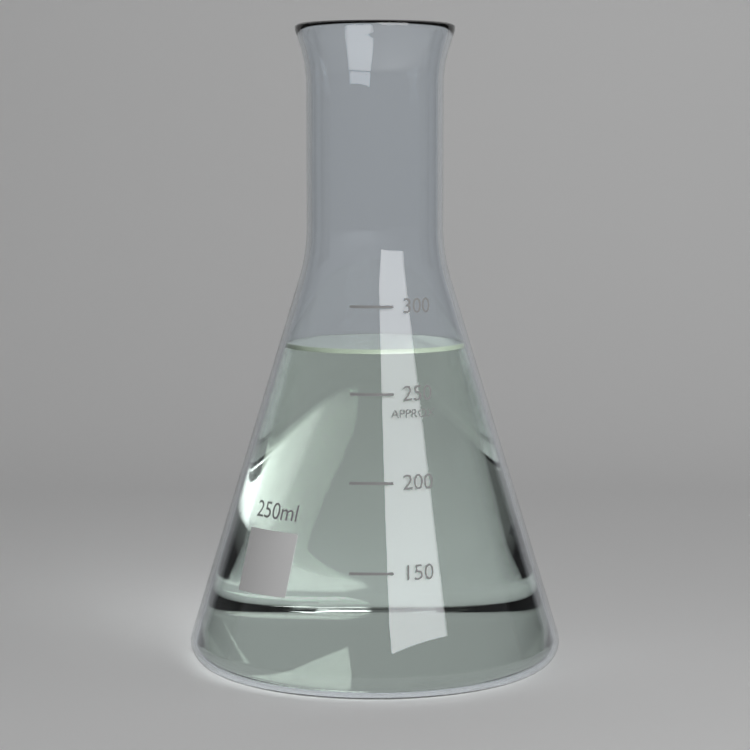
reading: 275 ml
